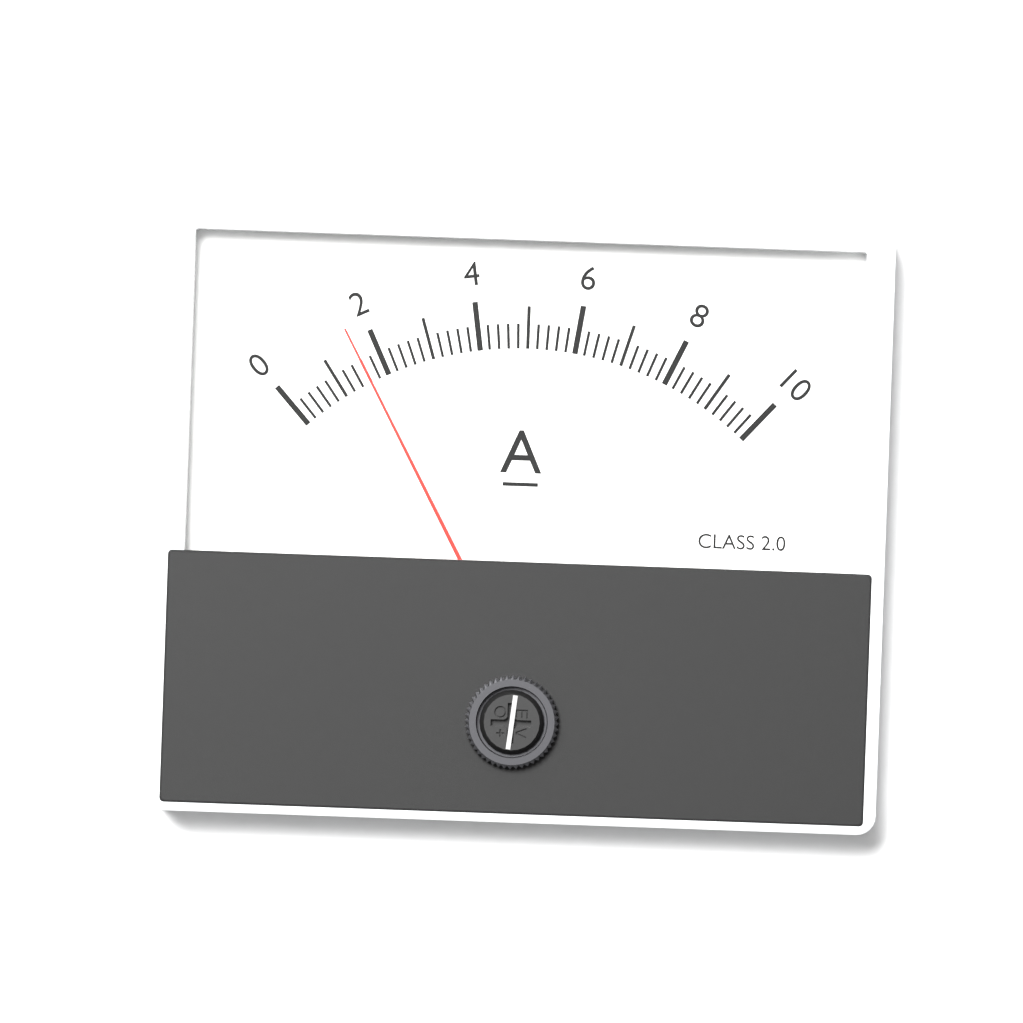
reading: 1.6 A
